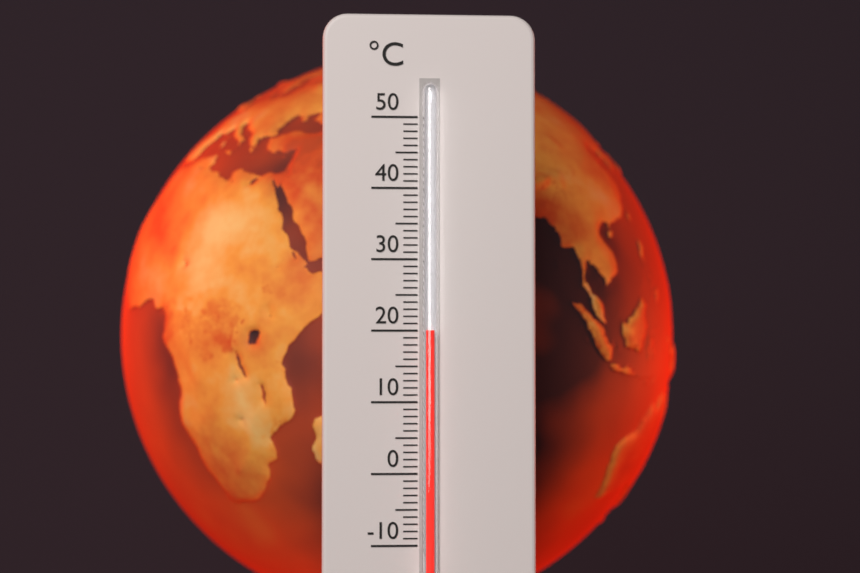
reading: 20 °C
